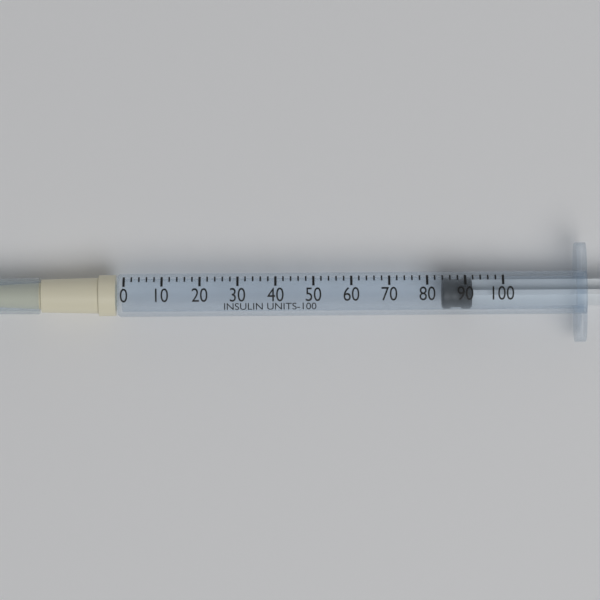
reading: 84 units
